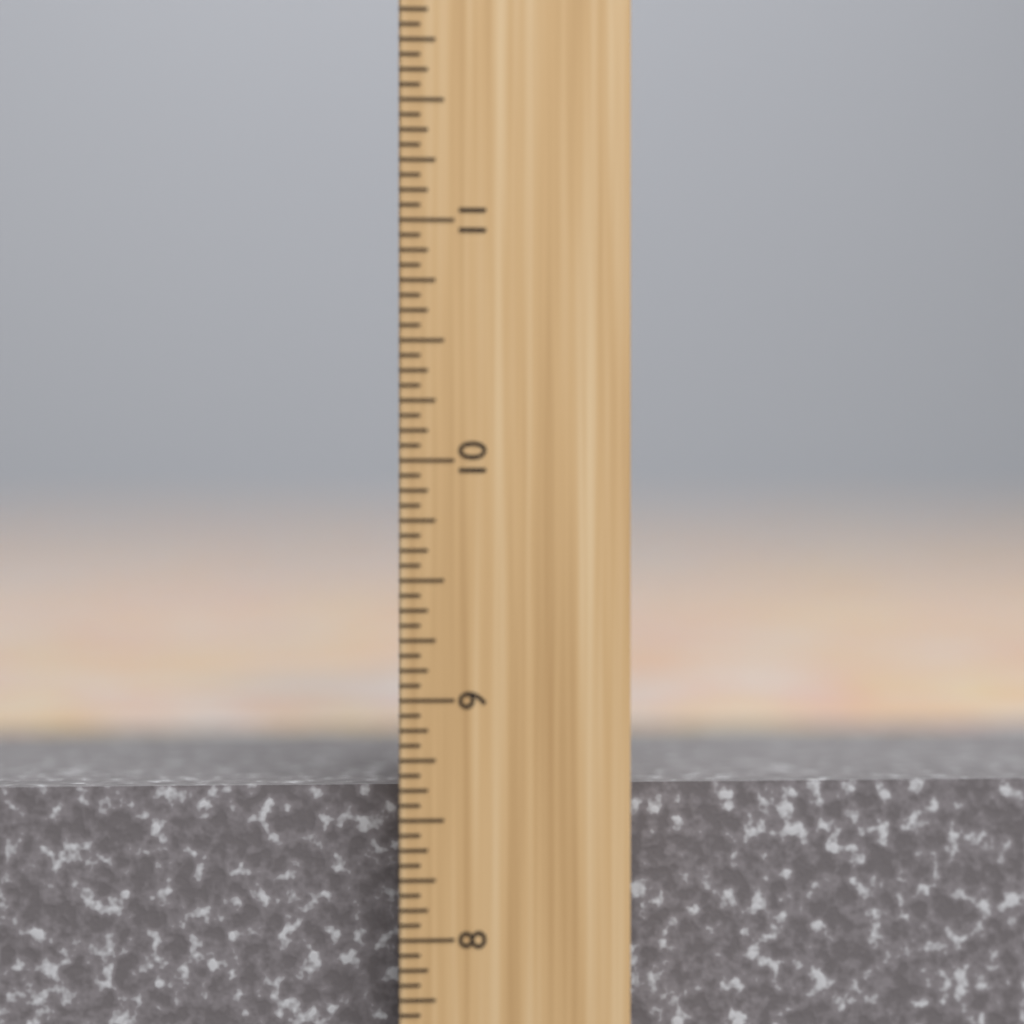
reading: 8.6250 inch
